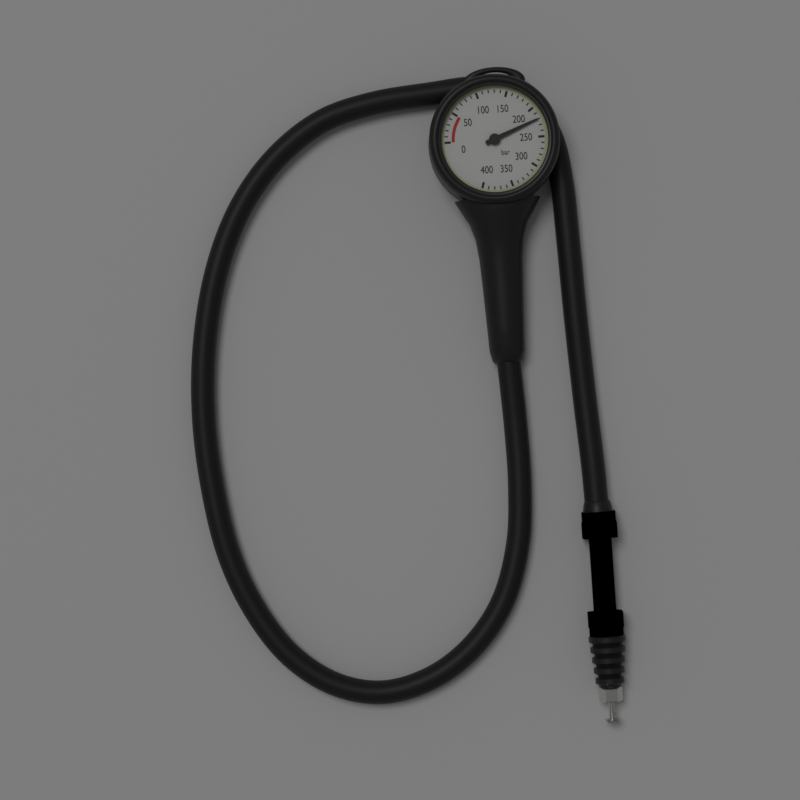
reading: 220 bar
